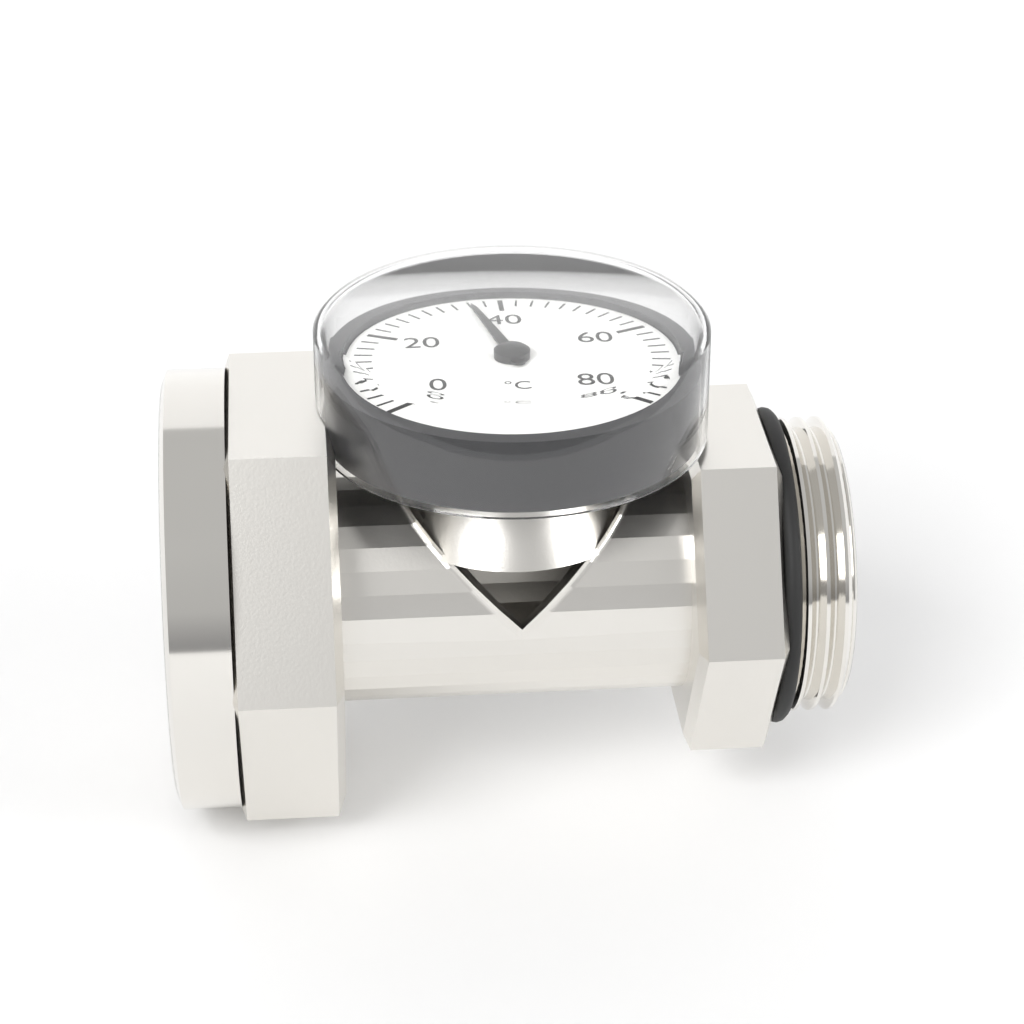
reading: 36 °C
